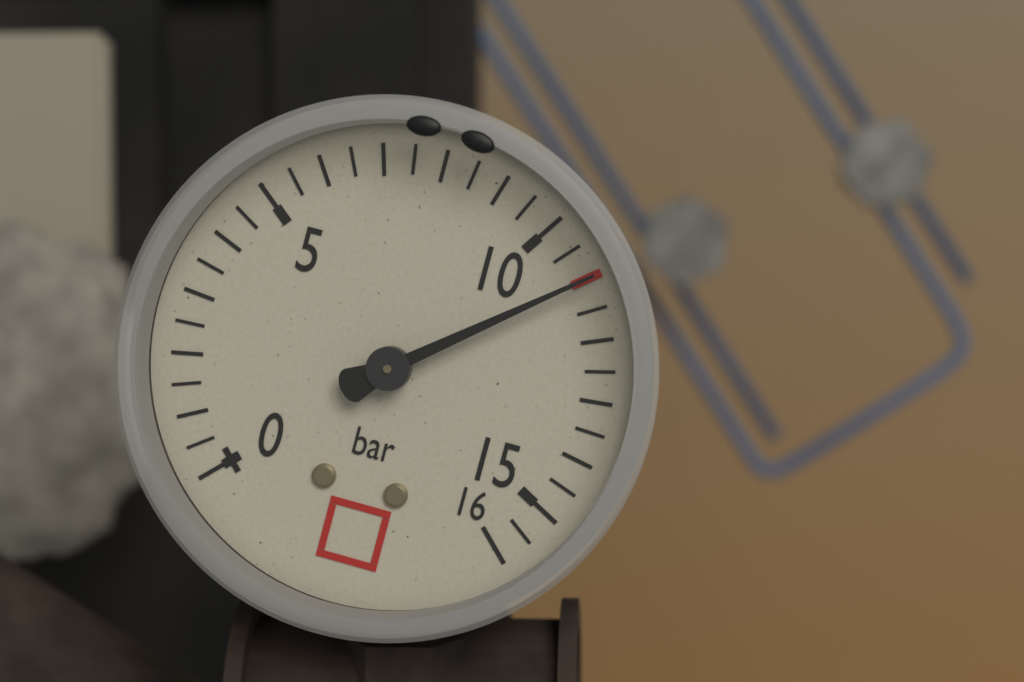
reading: 11.0 bar
